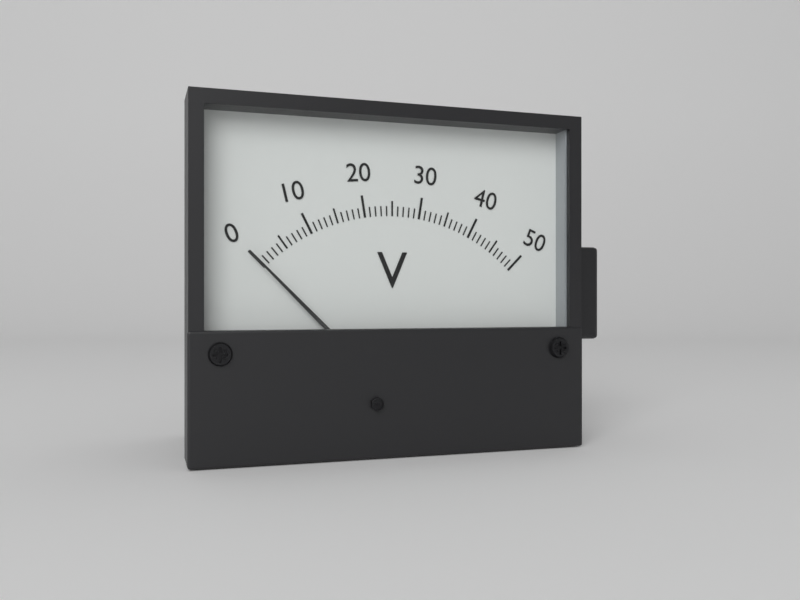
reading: 0 V
